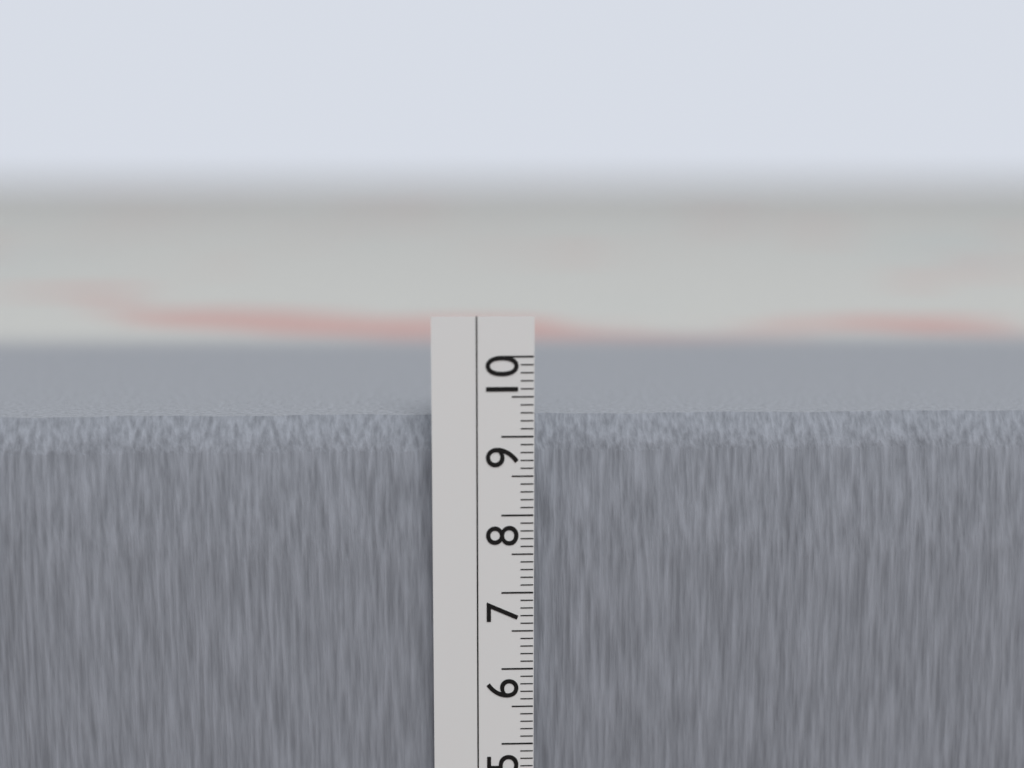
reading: 9.2 cm
